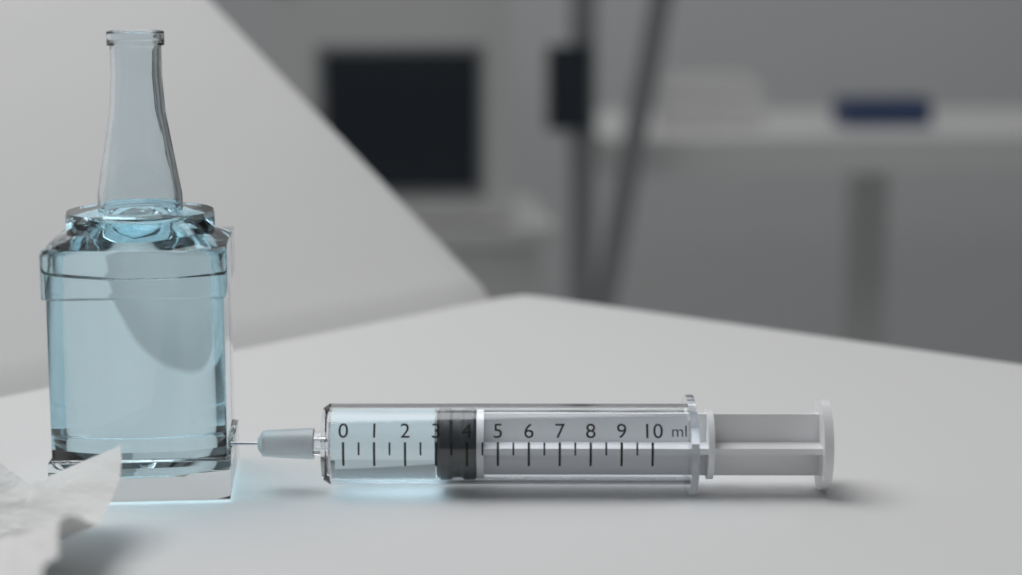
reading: 3.0 ml
